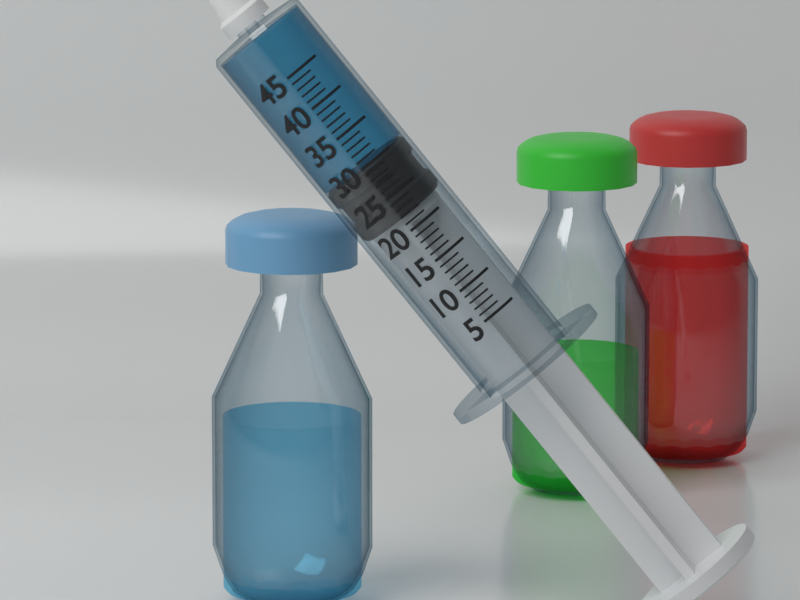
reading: 30 (no unit)
